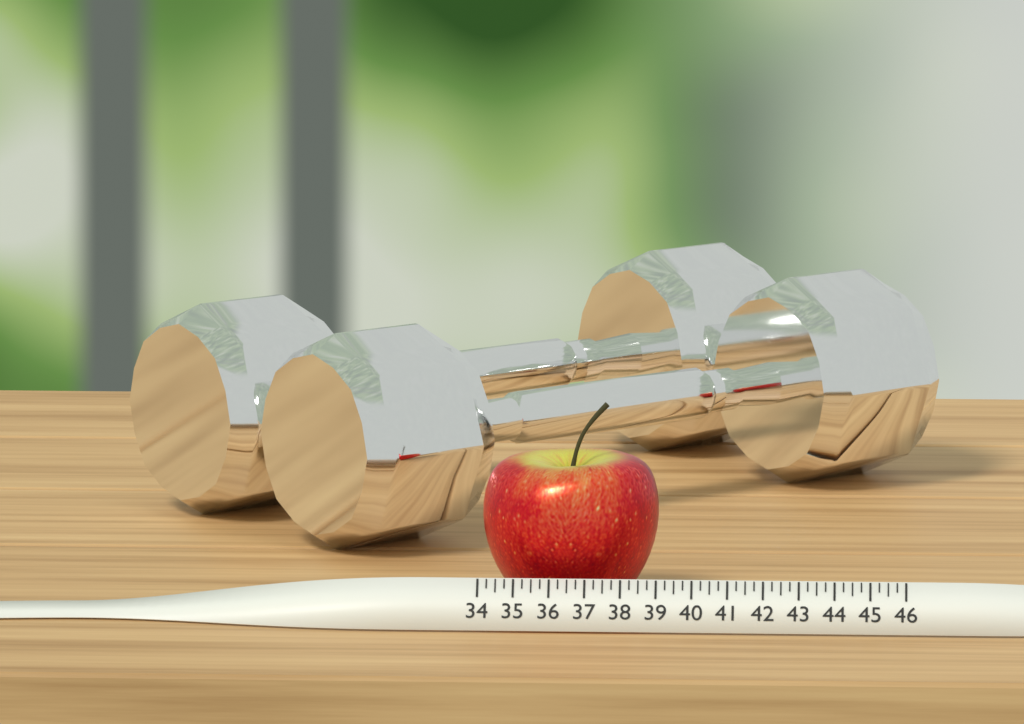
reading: 39.00 (no unit)
